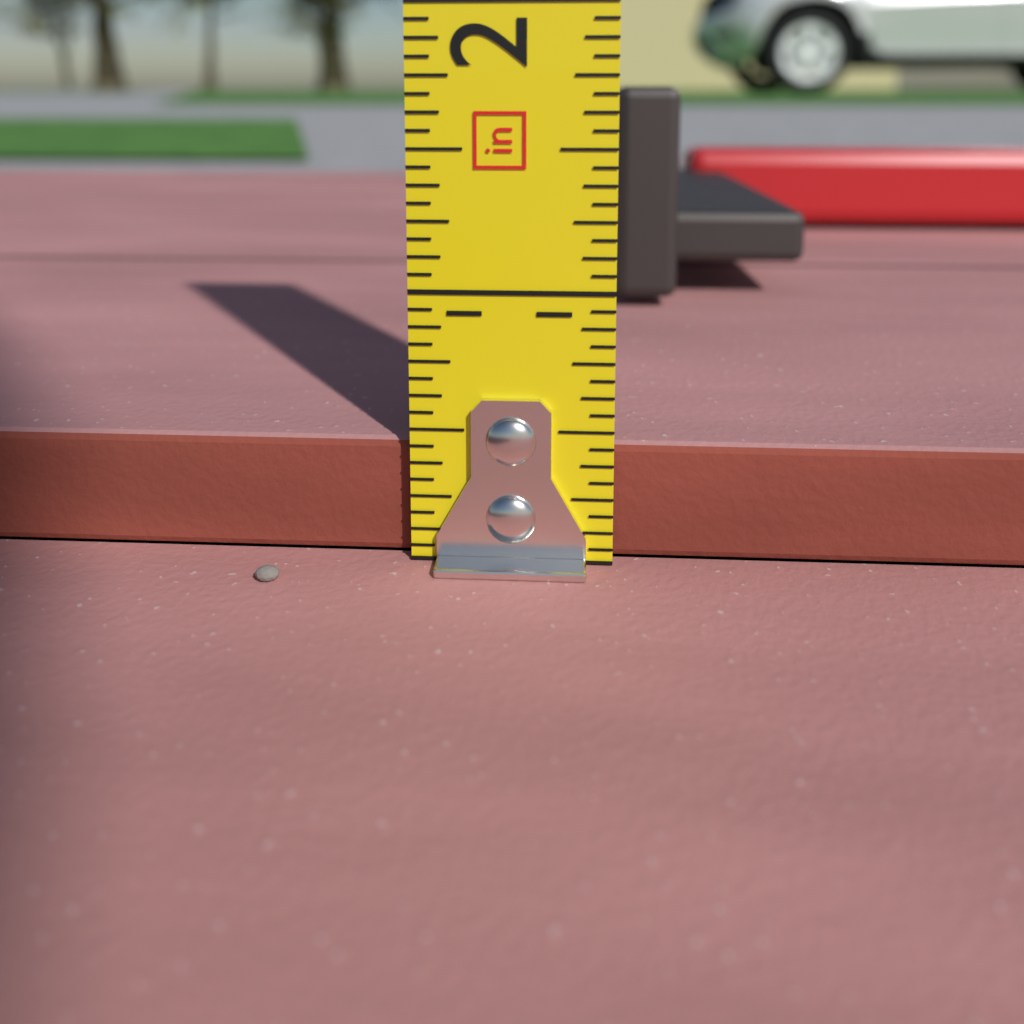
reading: 0.4375 in
